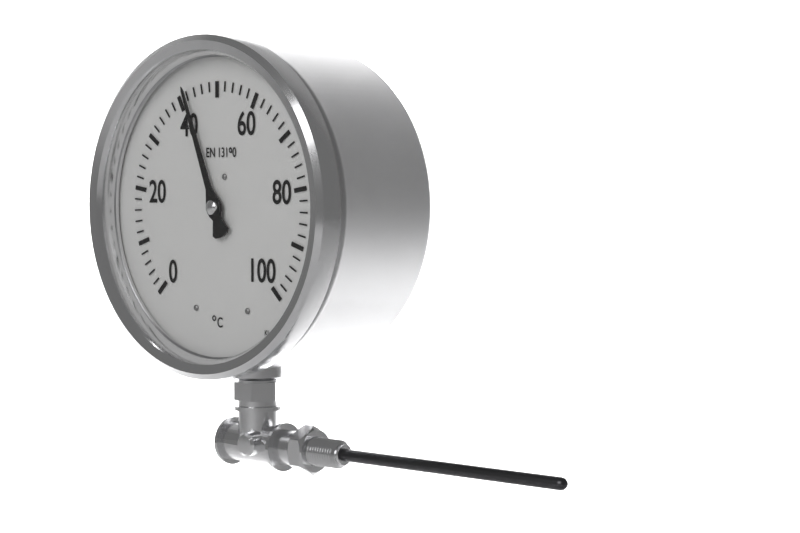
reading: 42 °C
